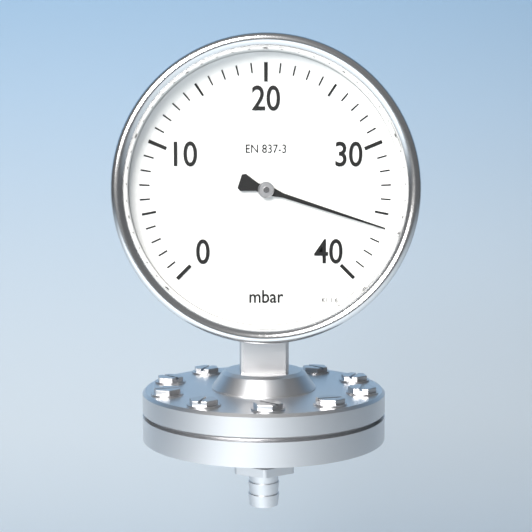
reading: 36 mbar
